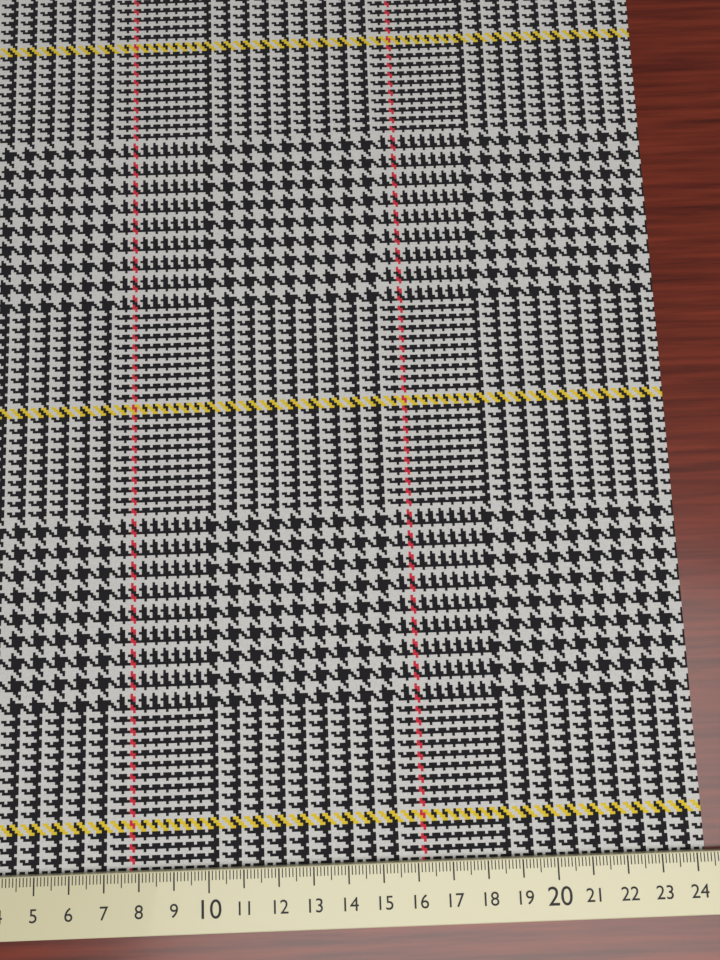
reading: 24.3 cm
